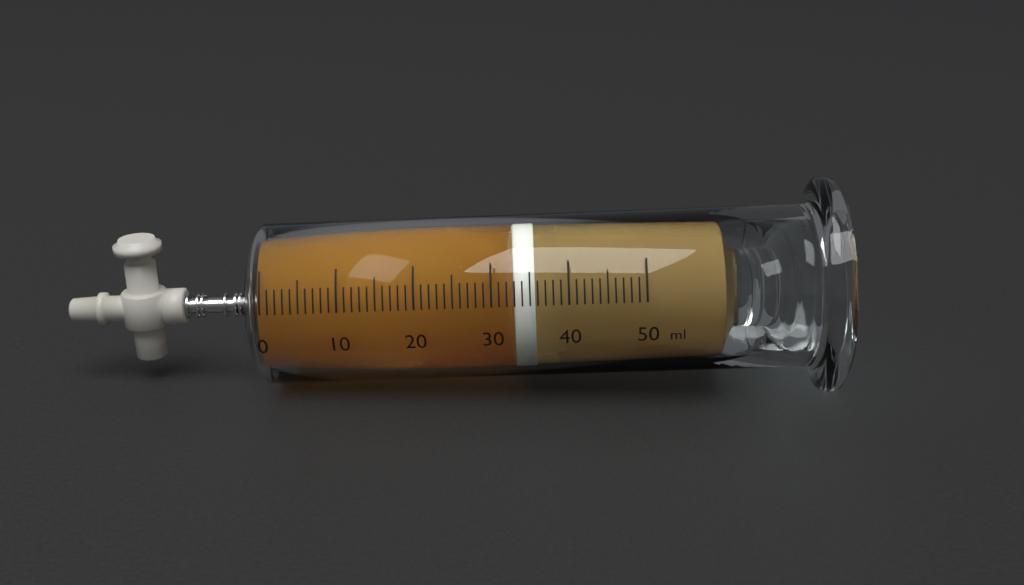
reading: 33 ml
